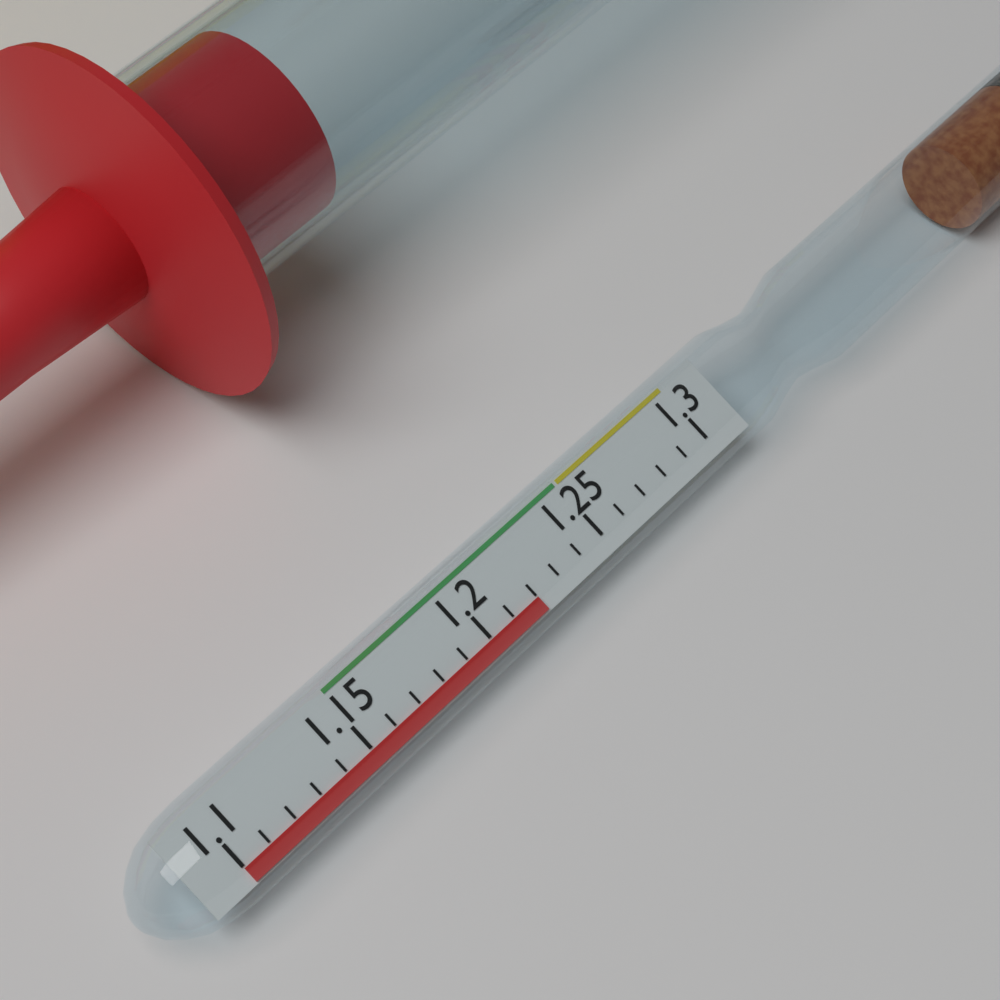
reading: 1.22 (no unit)
